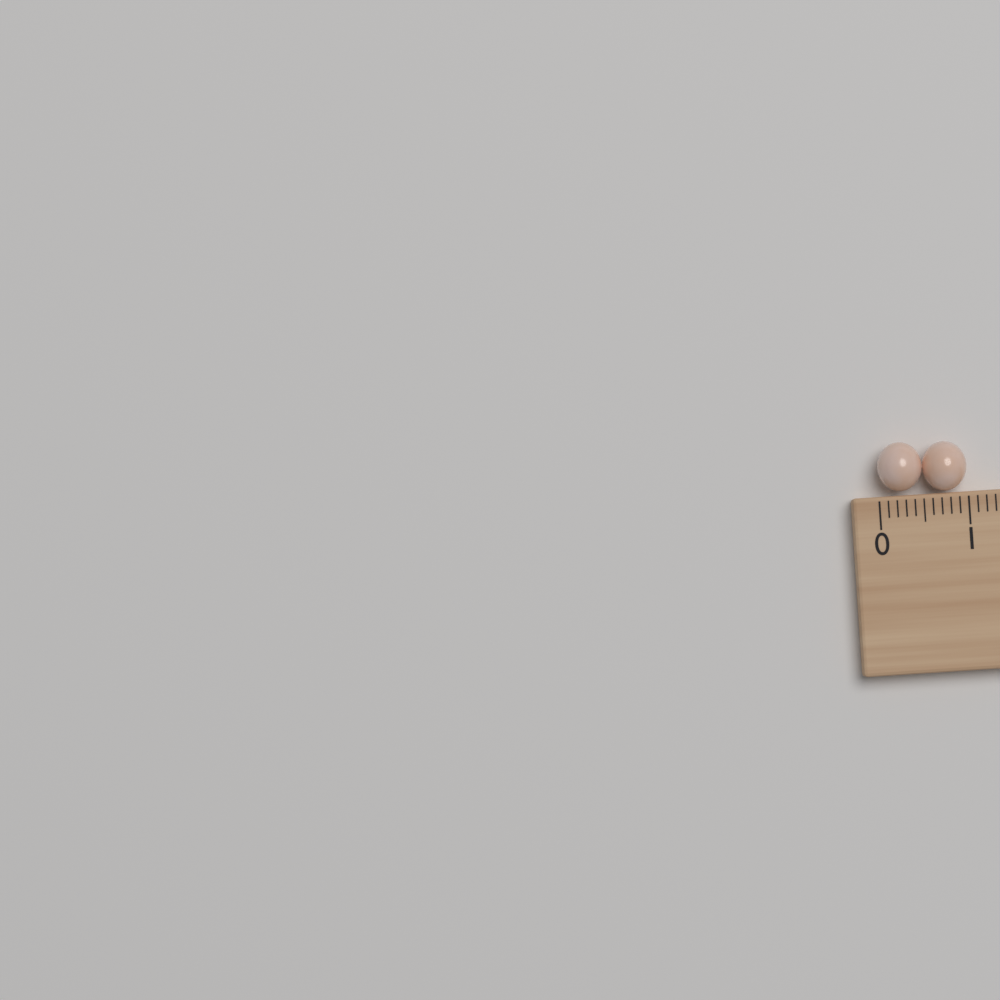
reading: 1.0 cm
